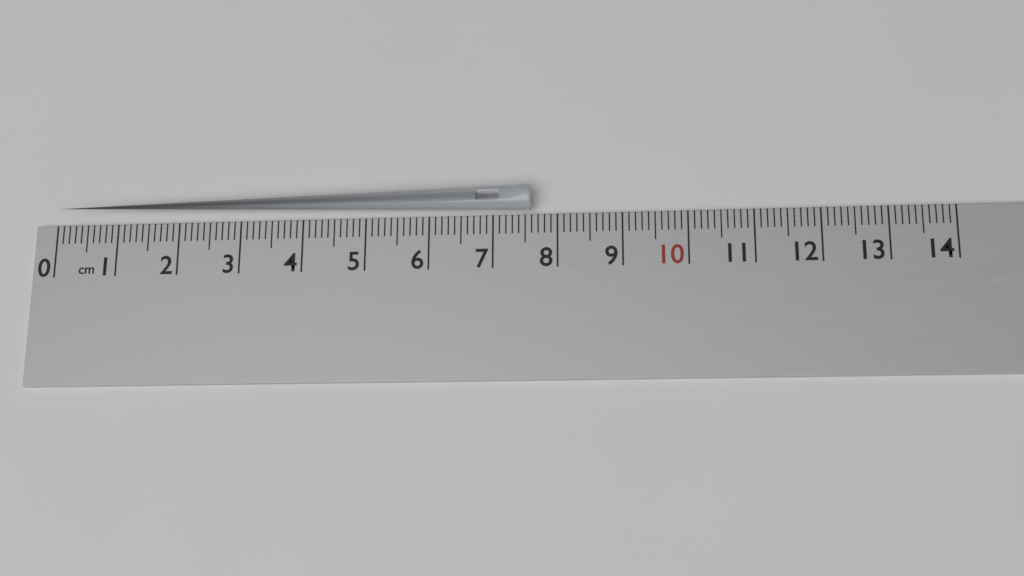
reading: 7.6 cm
